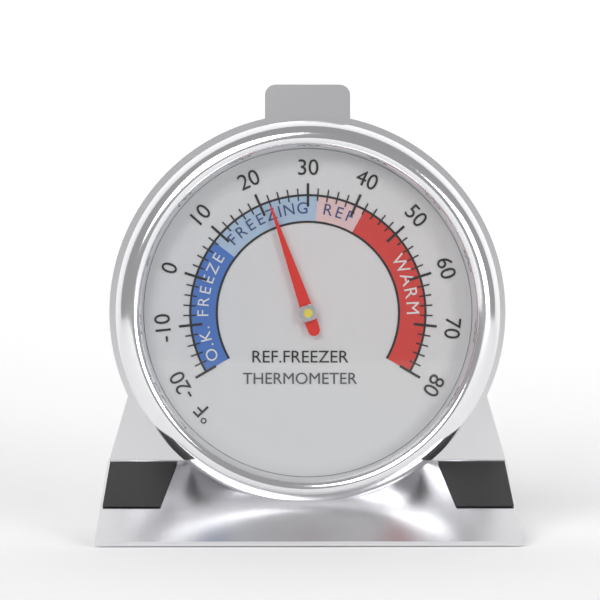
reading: 22 °F
